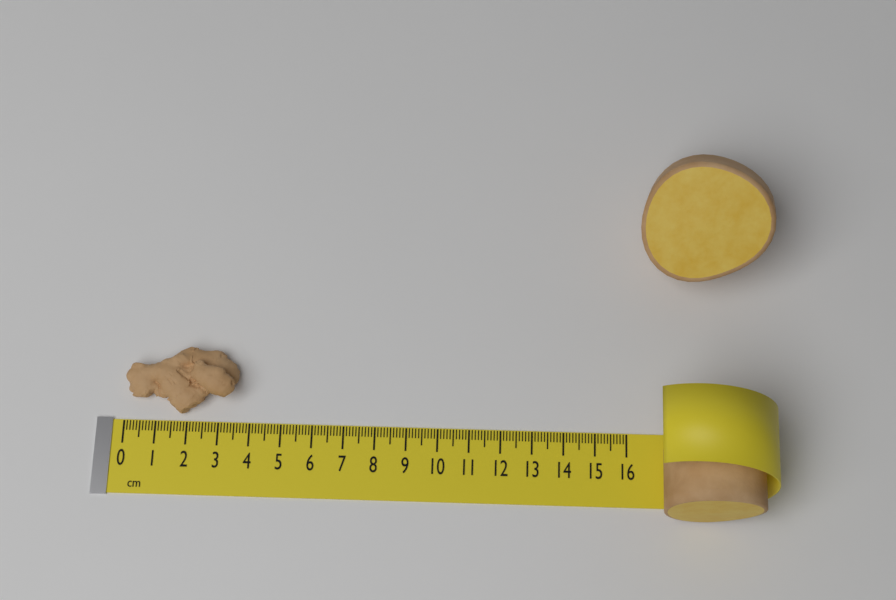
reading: 3.6 cm
